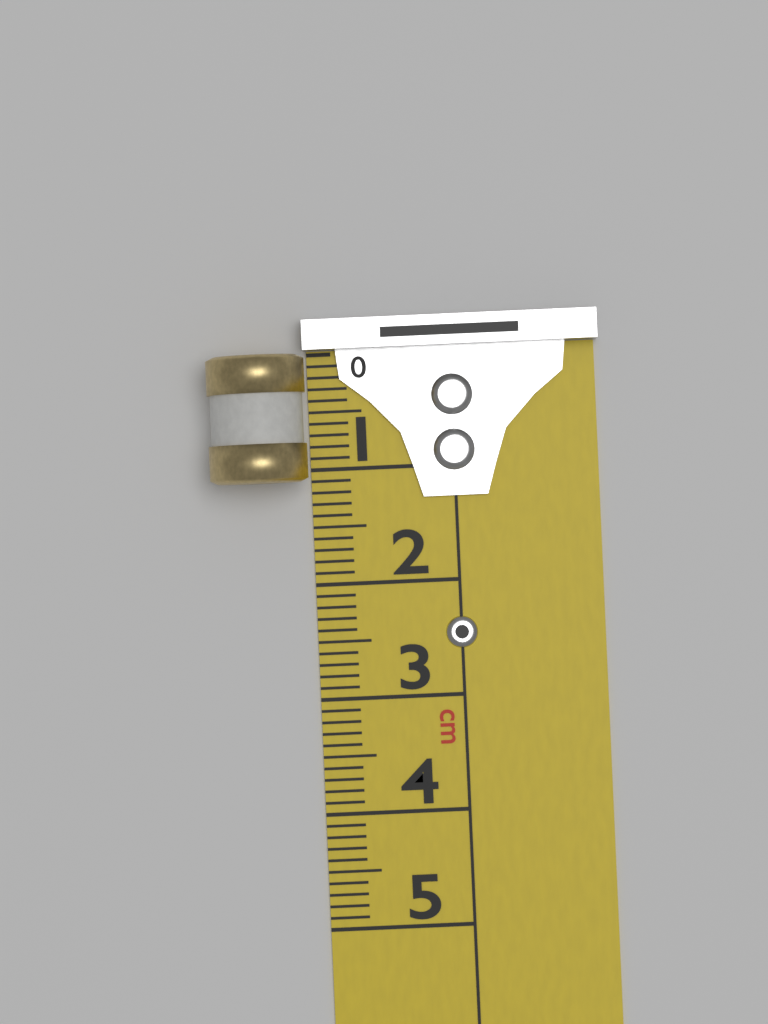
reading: 1.1 cm
